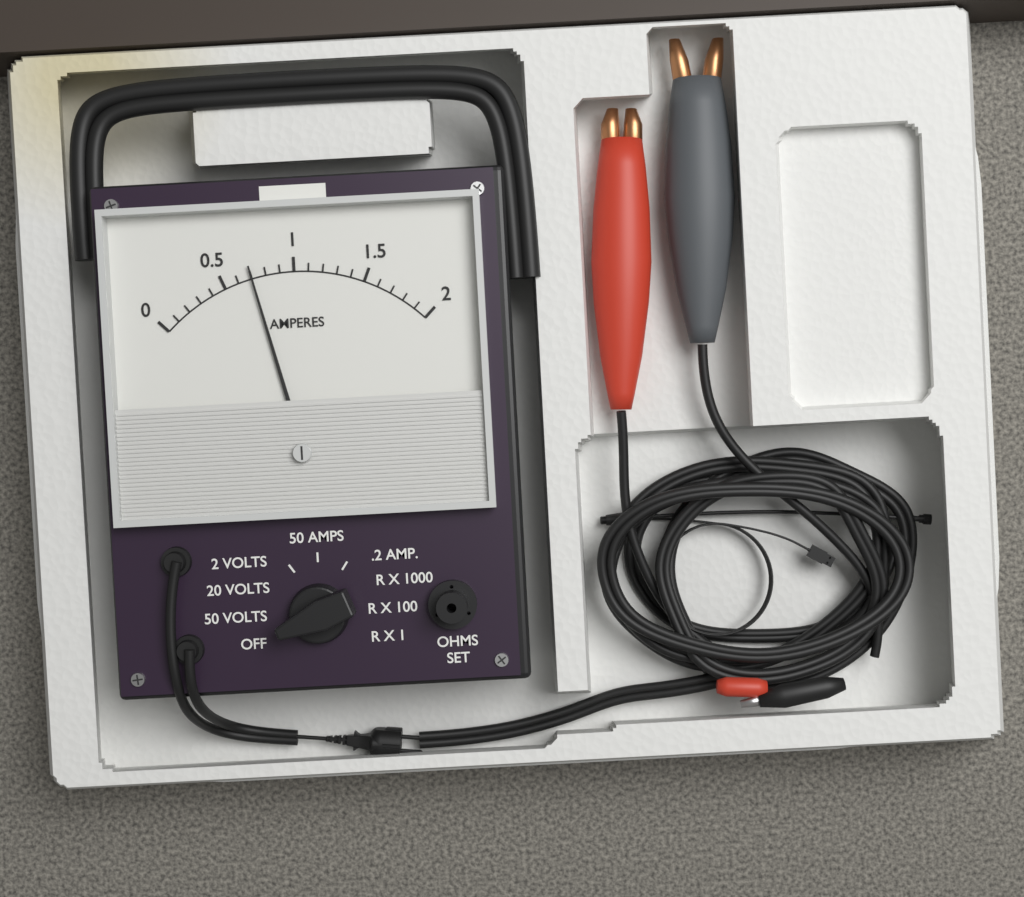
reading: 0.7 A
